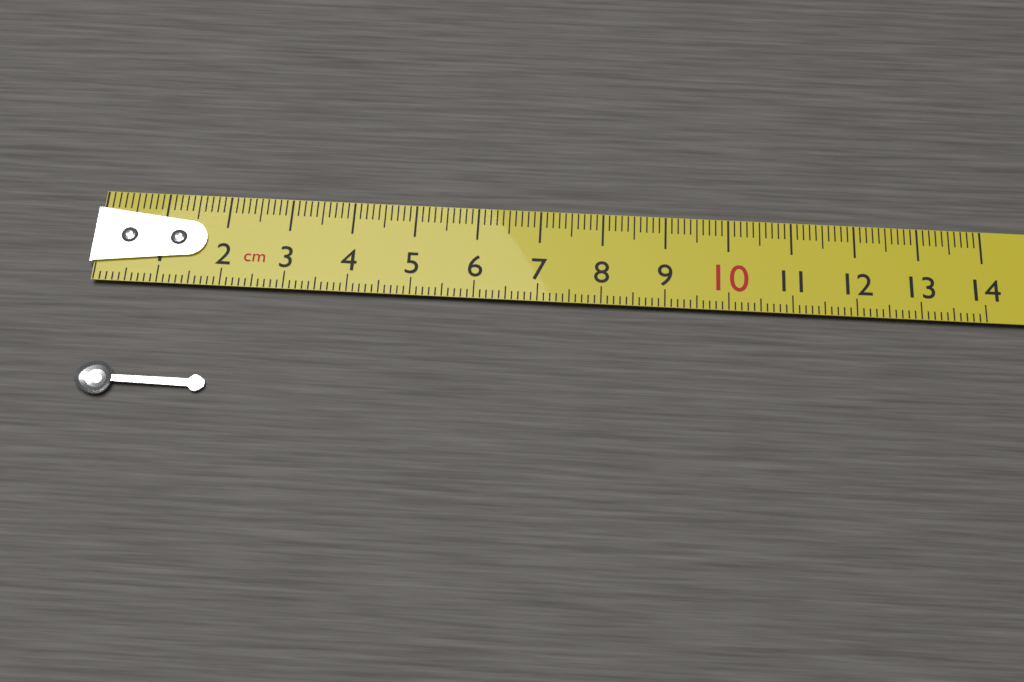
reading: 2.0 cm
